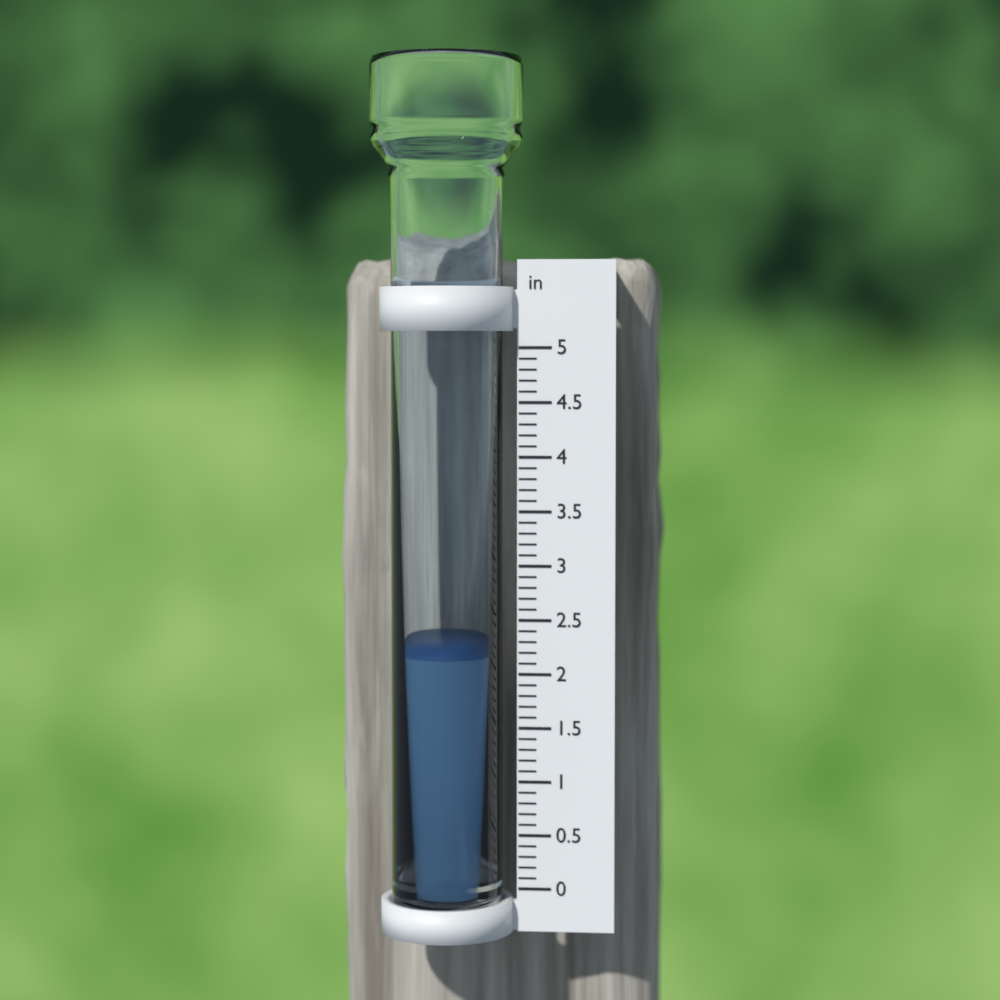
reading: 2.2 in
